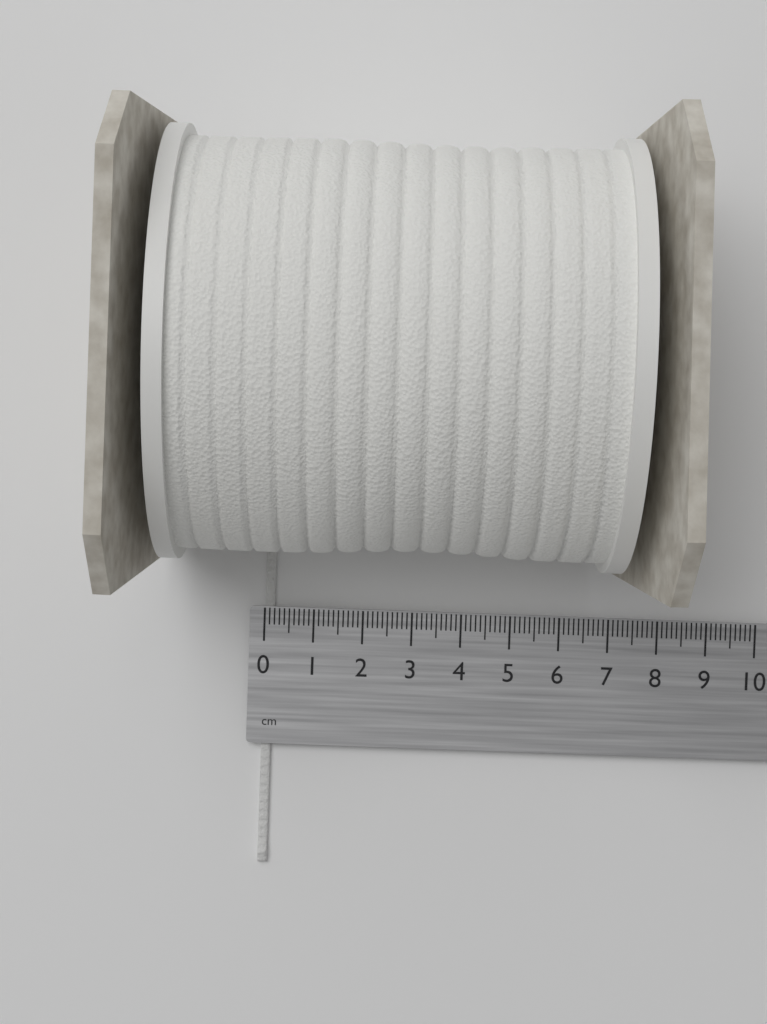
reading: 0.2 cm
